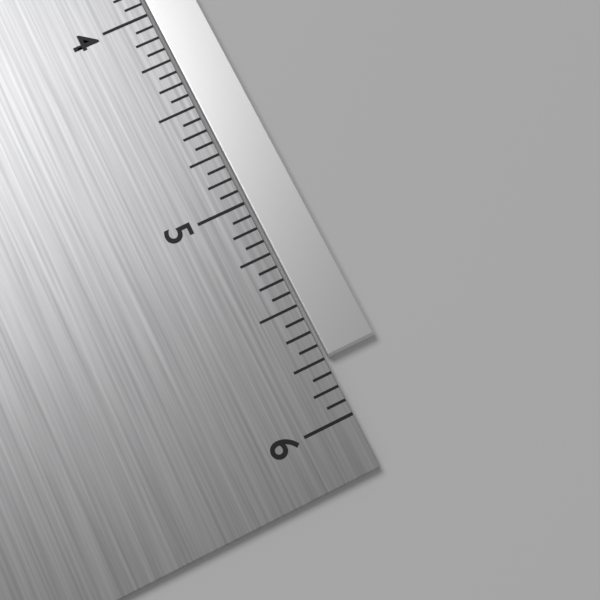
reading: 5.7500 in
